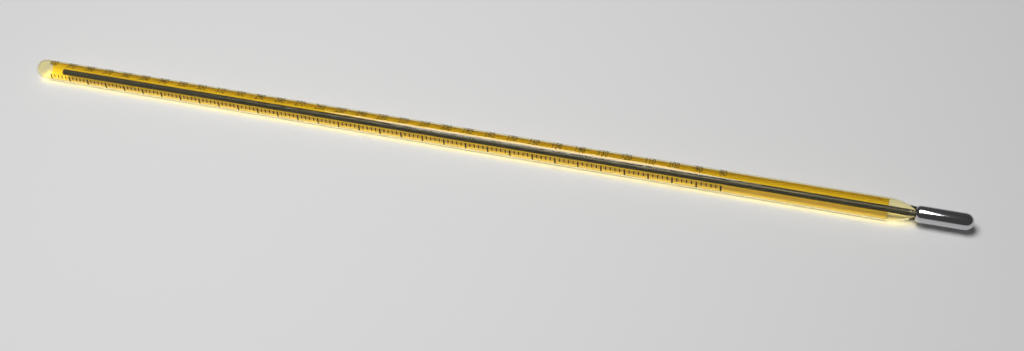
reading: 396 (no unit)
